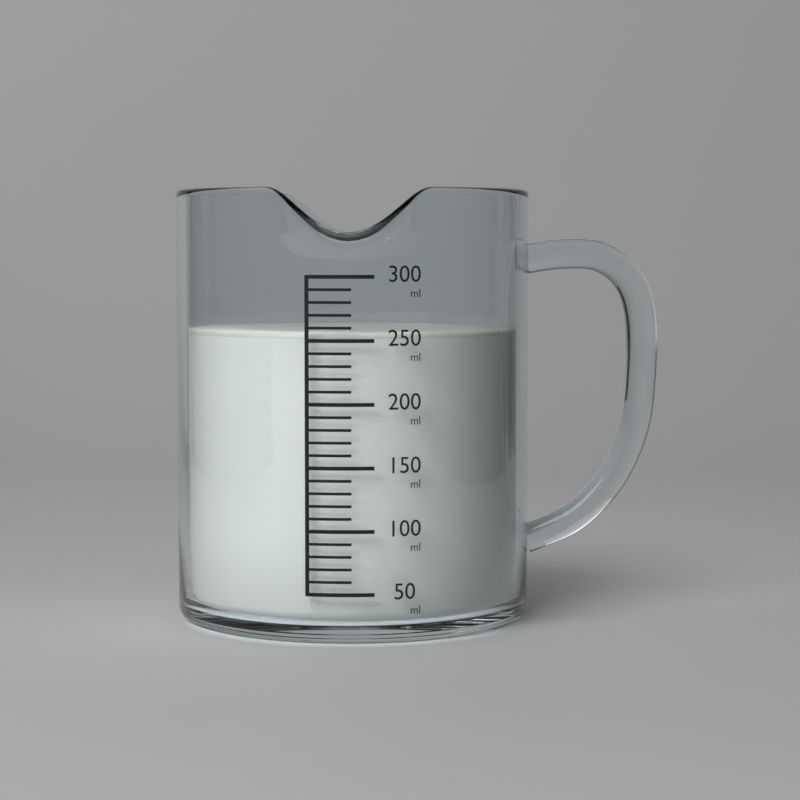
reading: 255 ml
